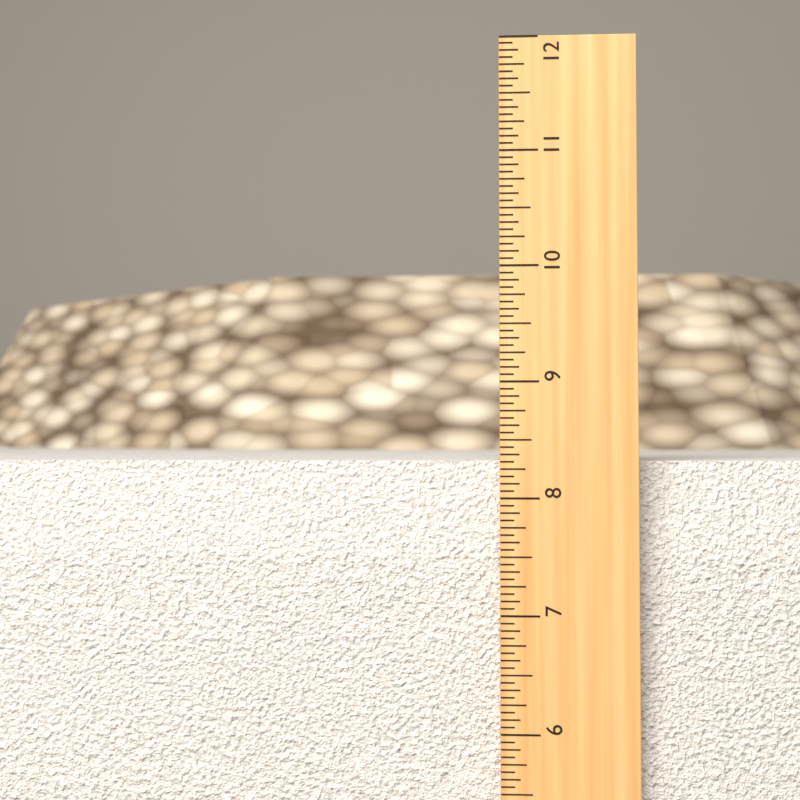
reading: 8.3125 in
